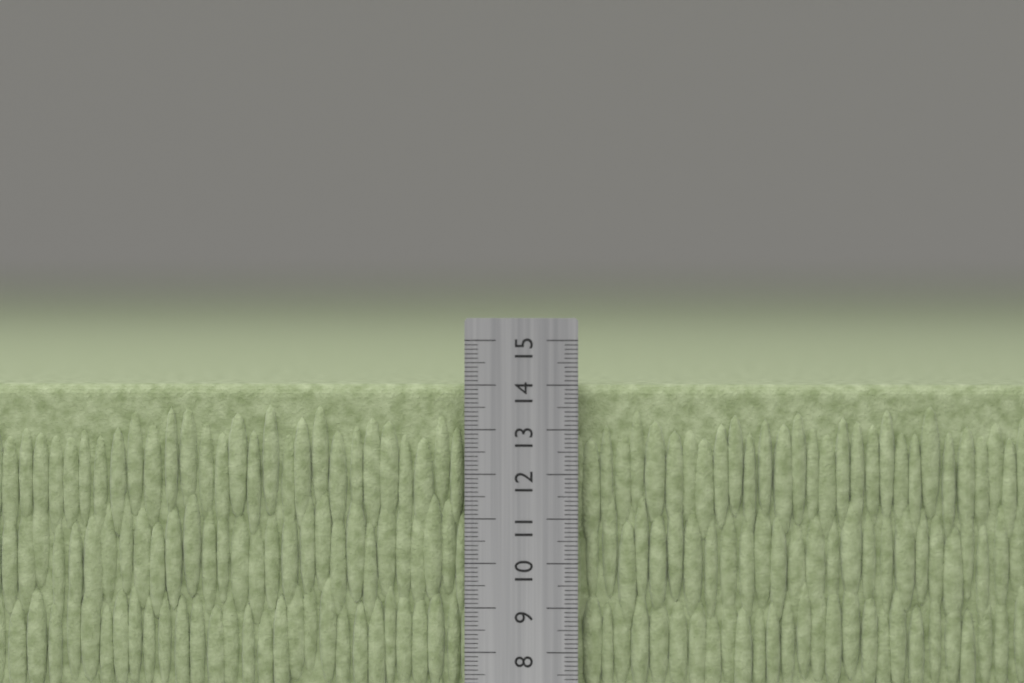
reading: 14.0 cm
